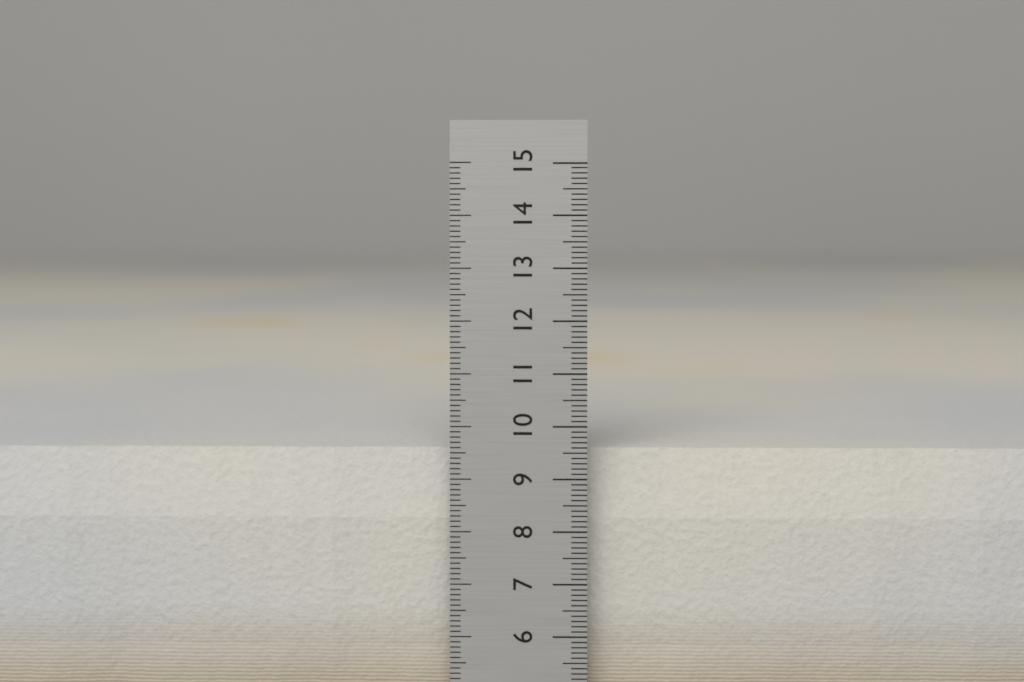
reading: 9.5 cm
